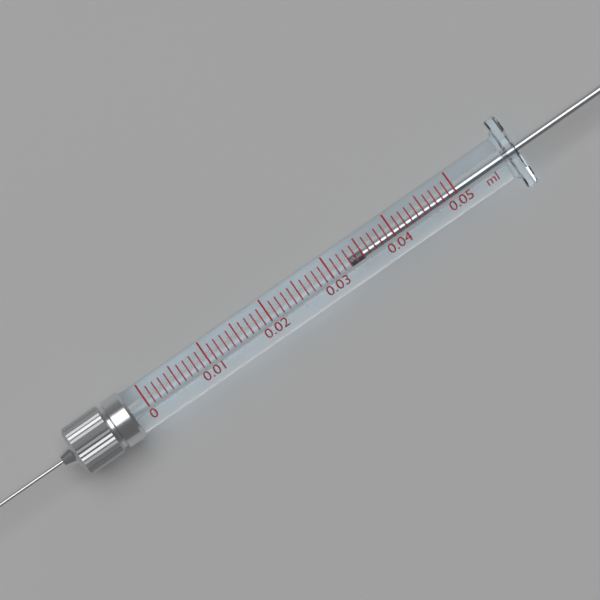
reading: 0.033 ml
